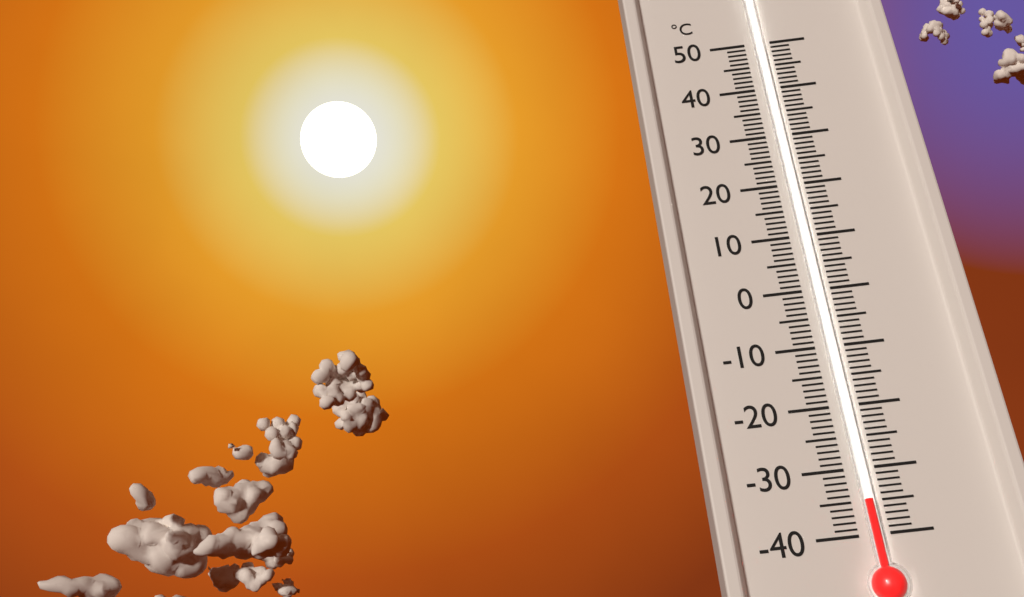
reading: -35 °C
